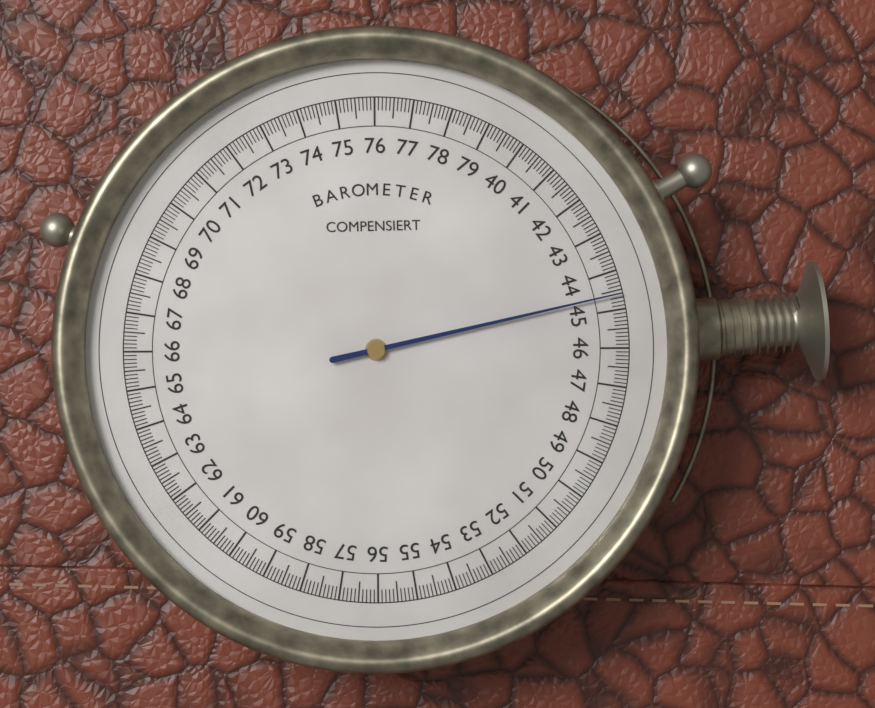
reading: 44.6 (no unit)
